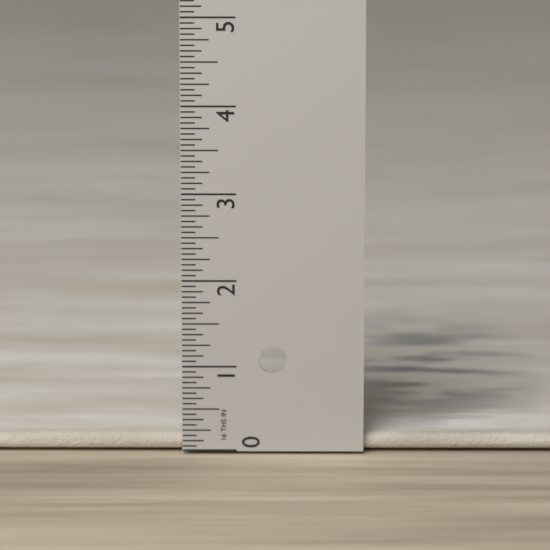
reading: 0.1875 in
